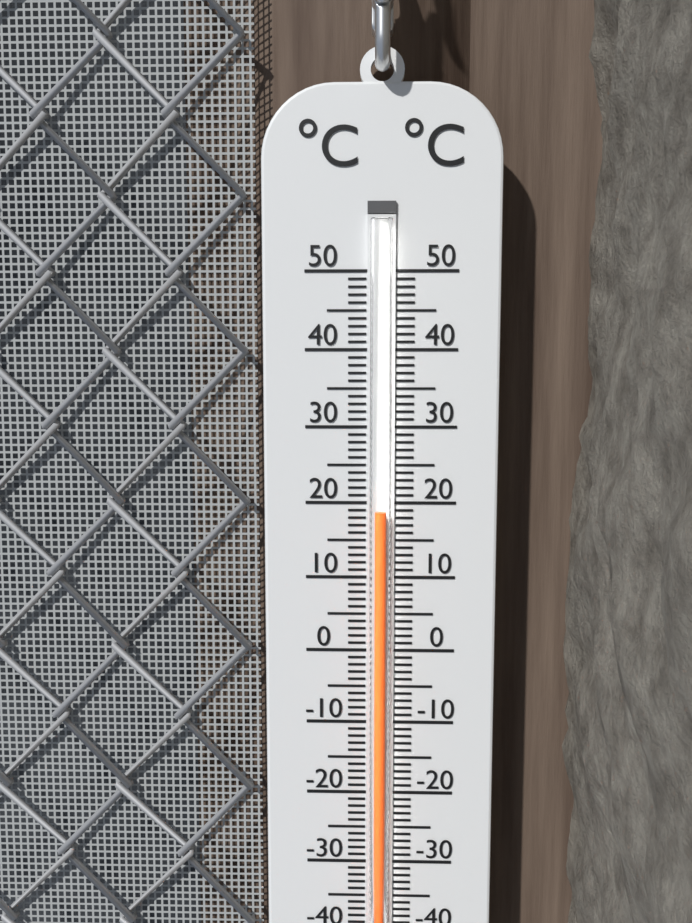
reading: 19 °C
